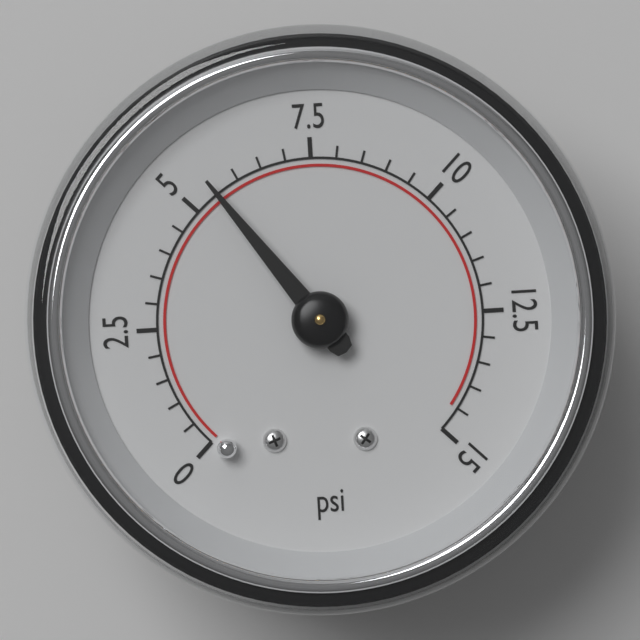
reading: 5.5 psi
